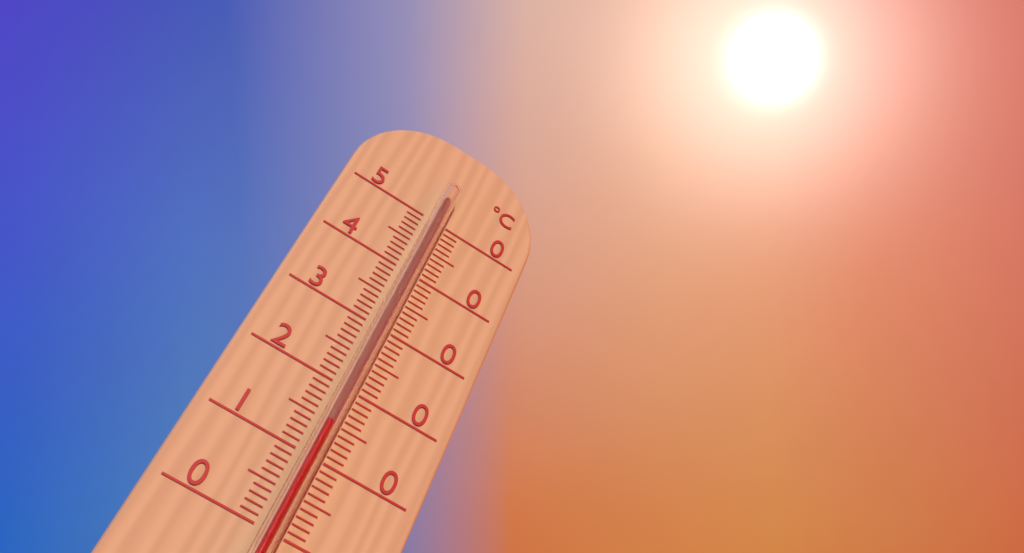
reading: 14 °C
